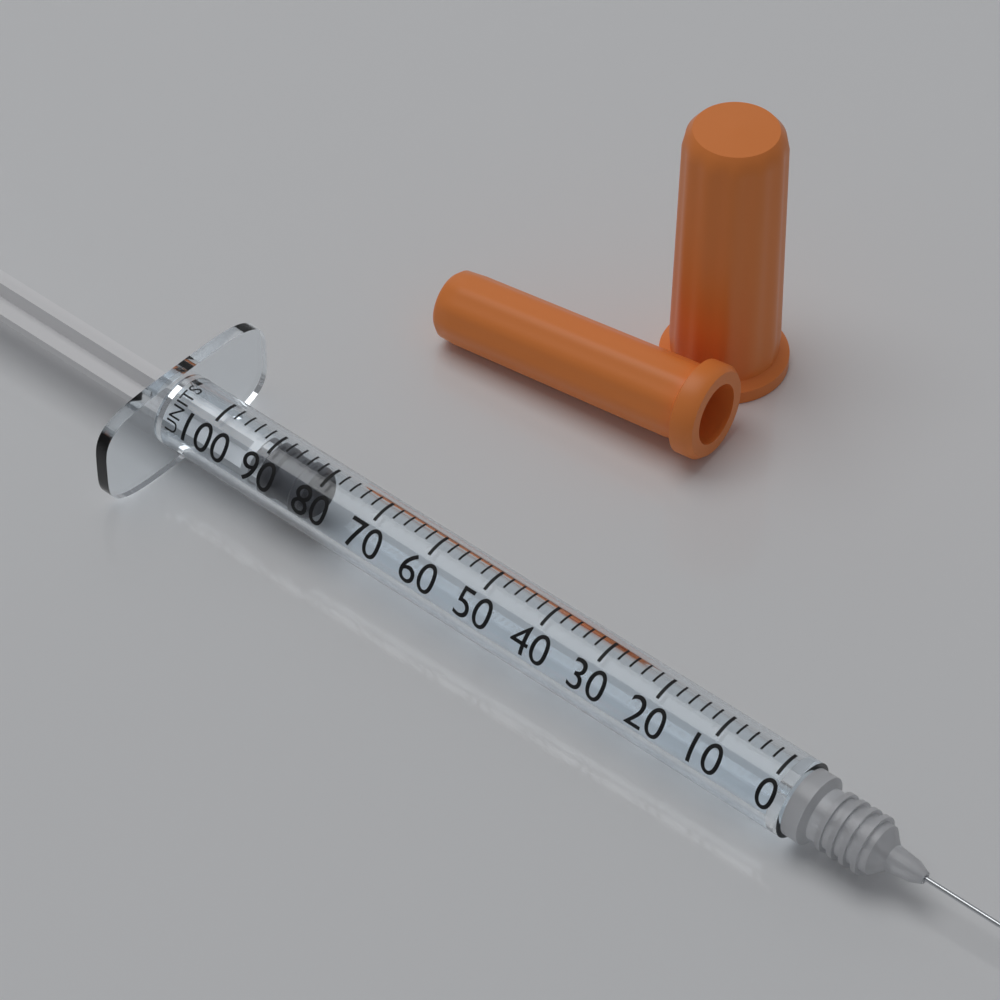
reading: 82 units
